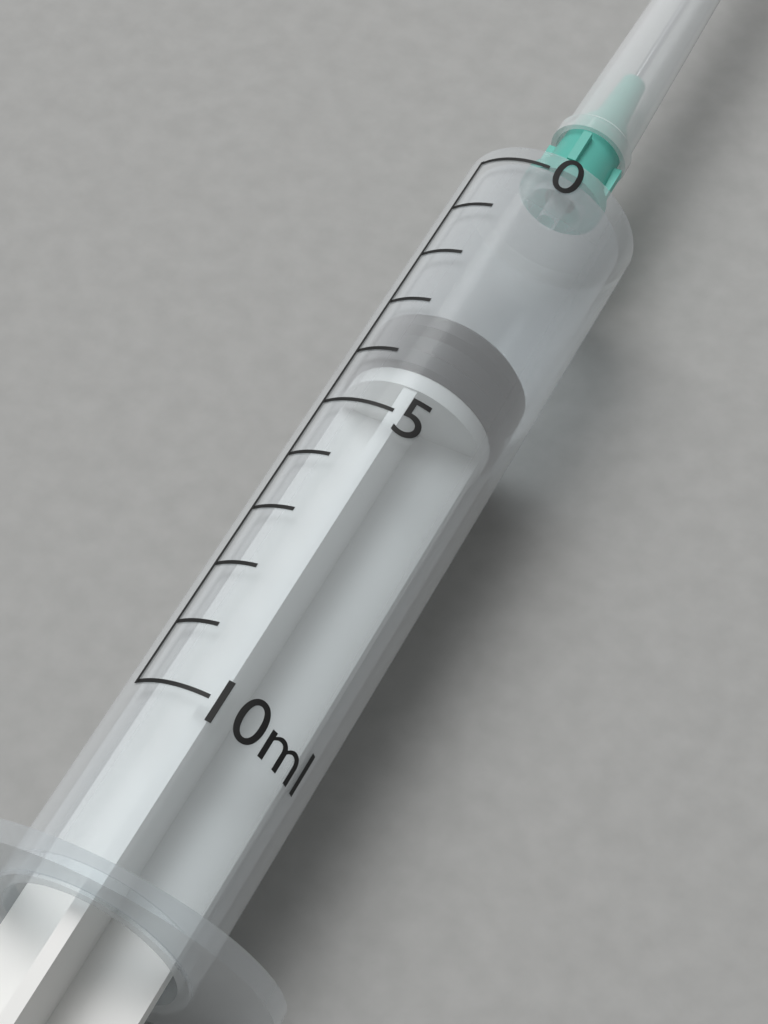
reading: 3 ml
